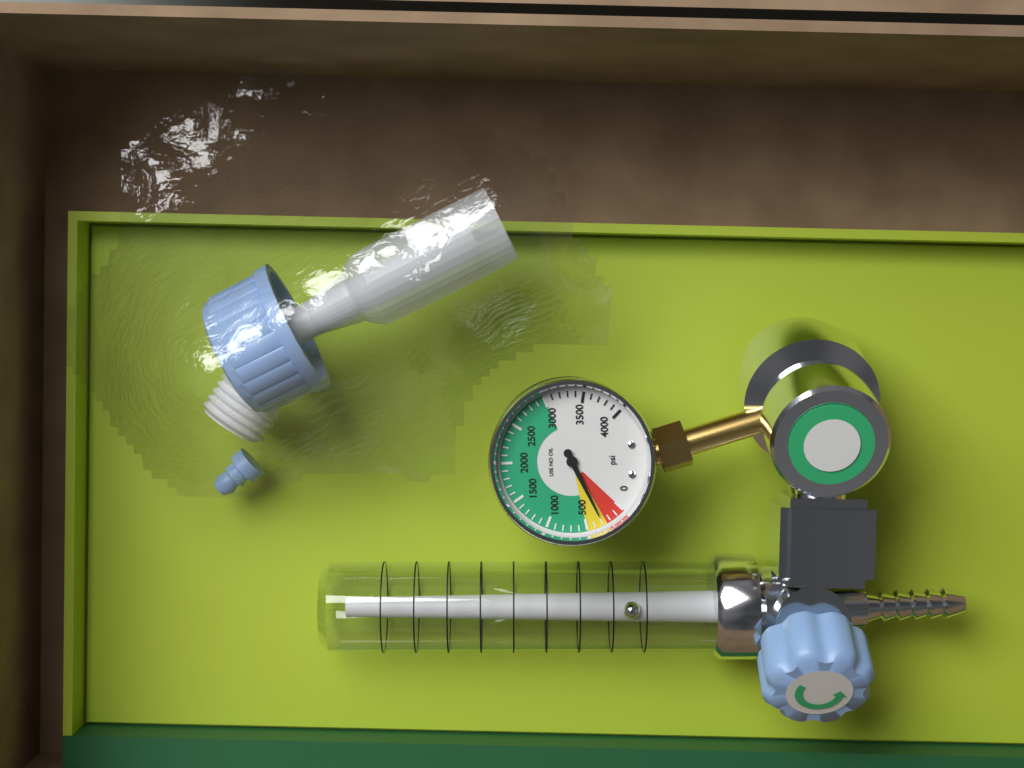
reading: 300 psi
